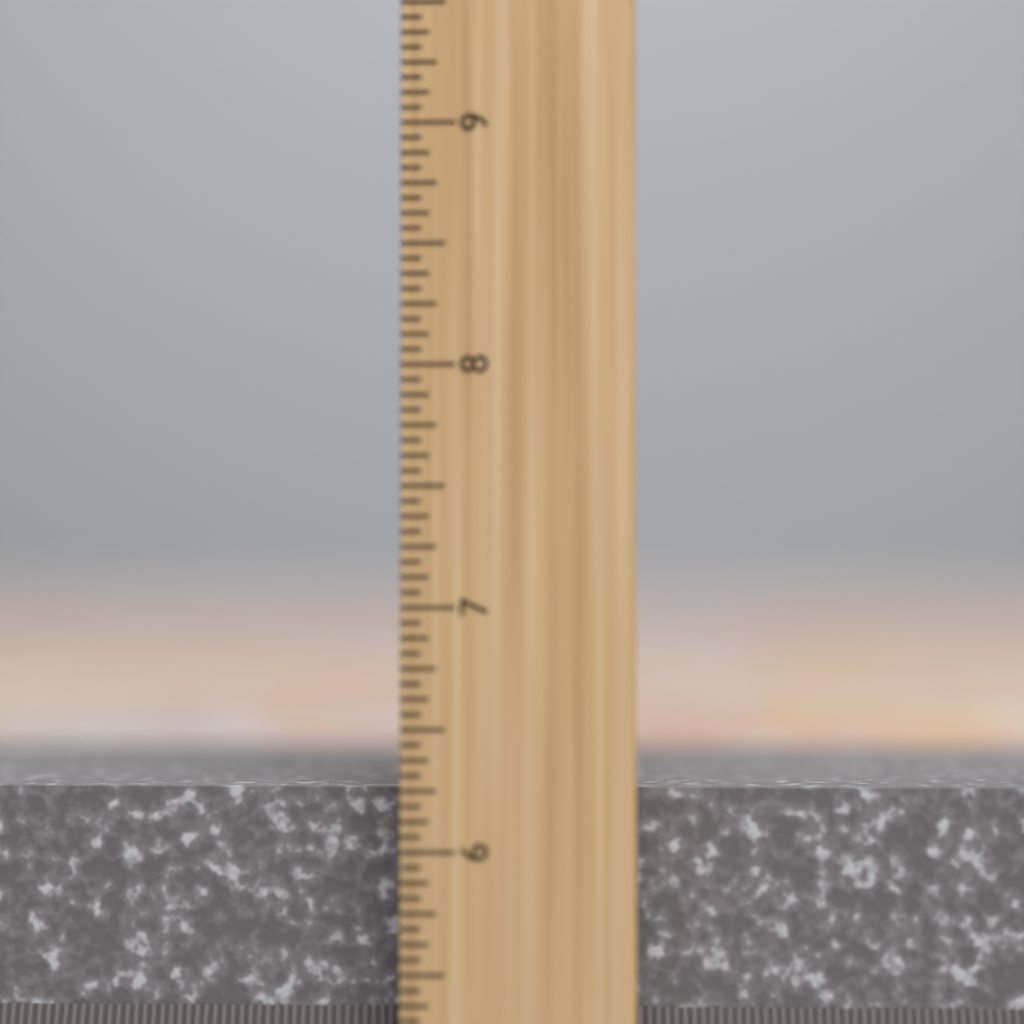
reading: 6.2500 inch
